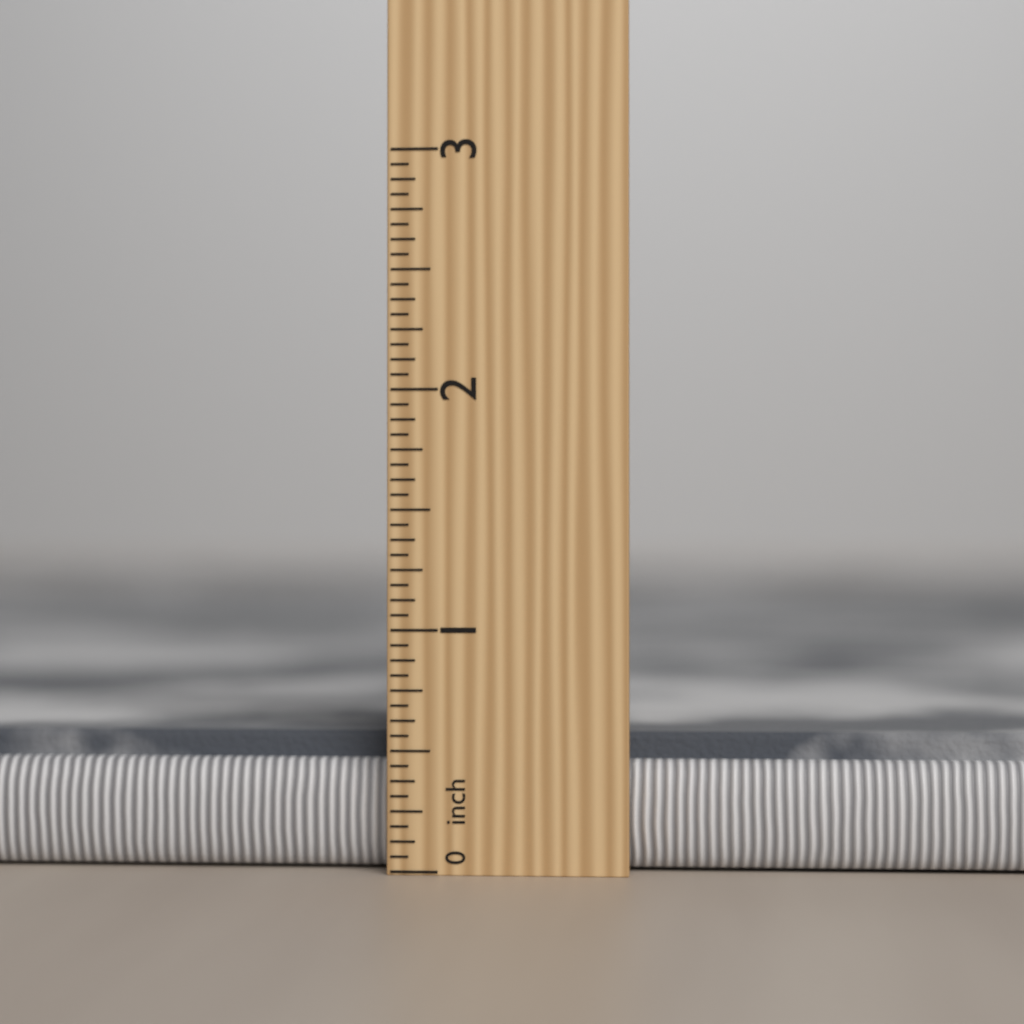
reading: 0.5625 in
